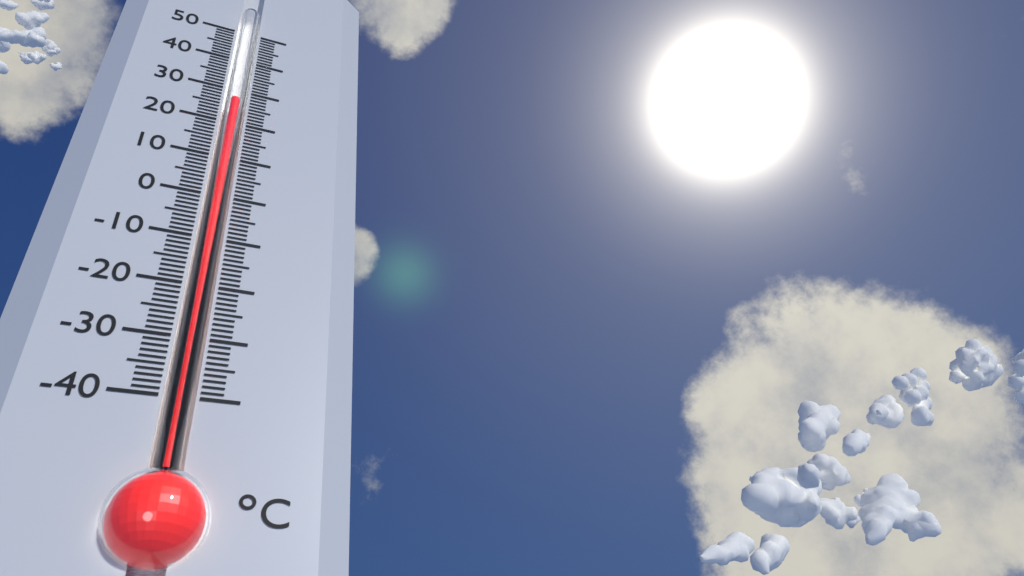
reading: 27 °C
